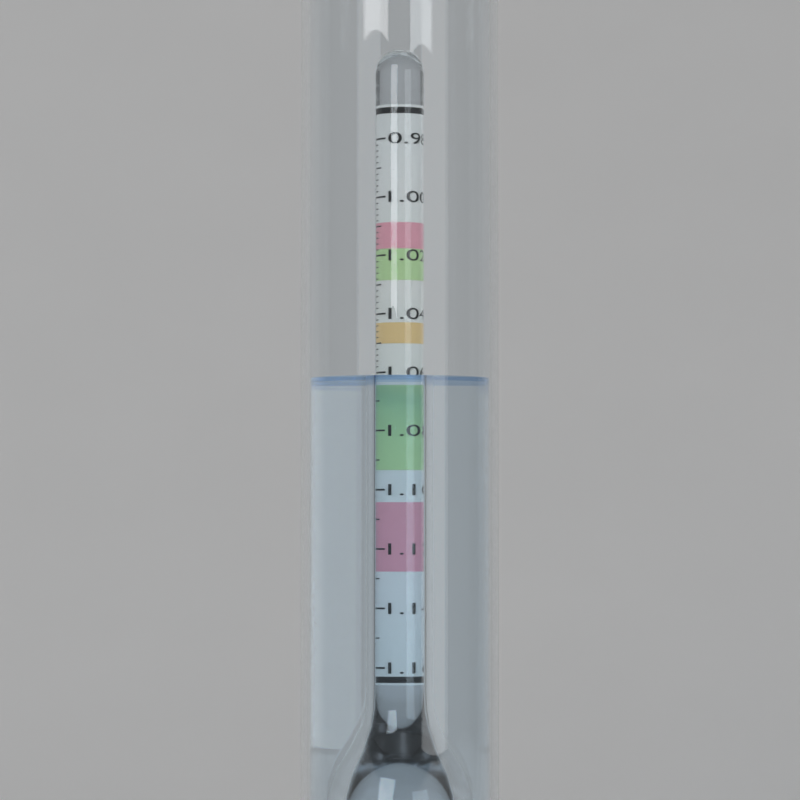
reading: 1.062 (no unit)
